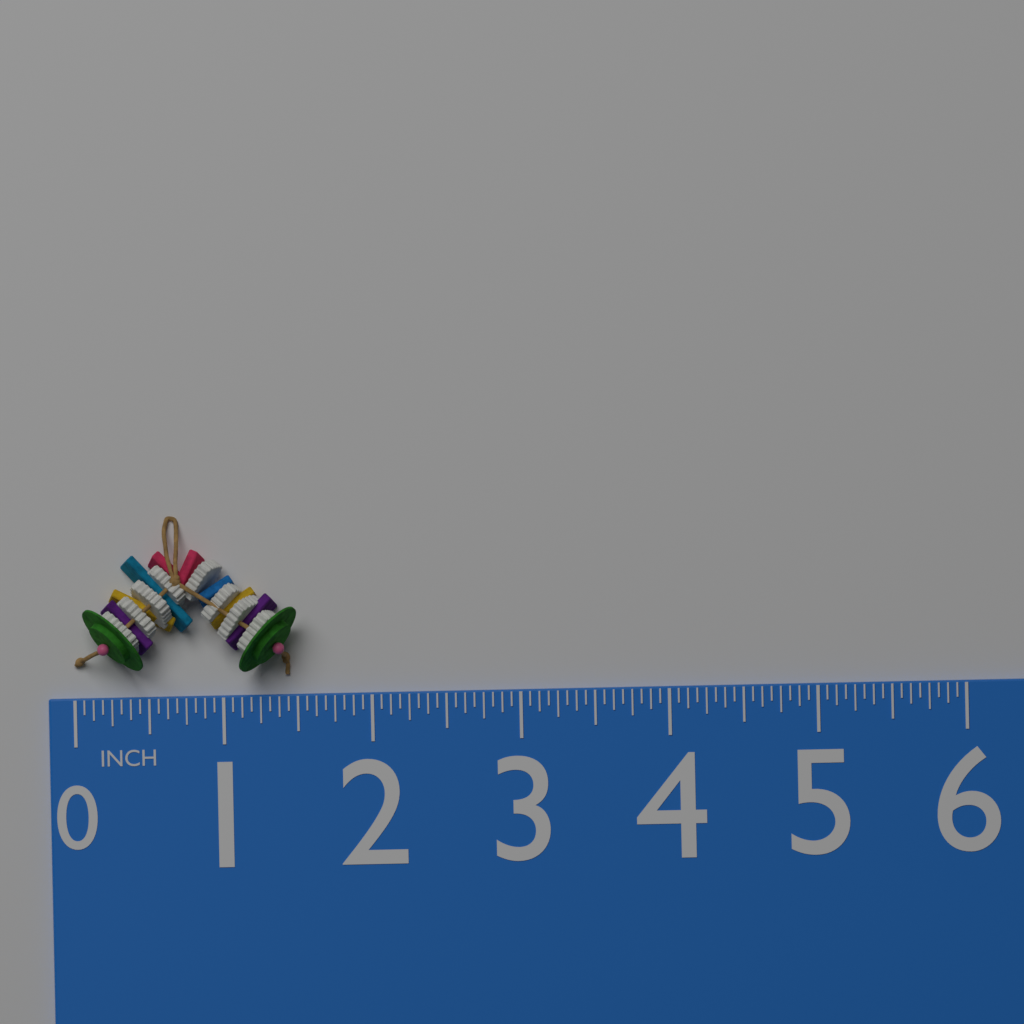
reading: 1.5000 in
